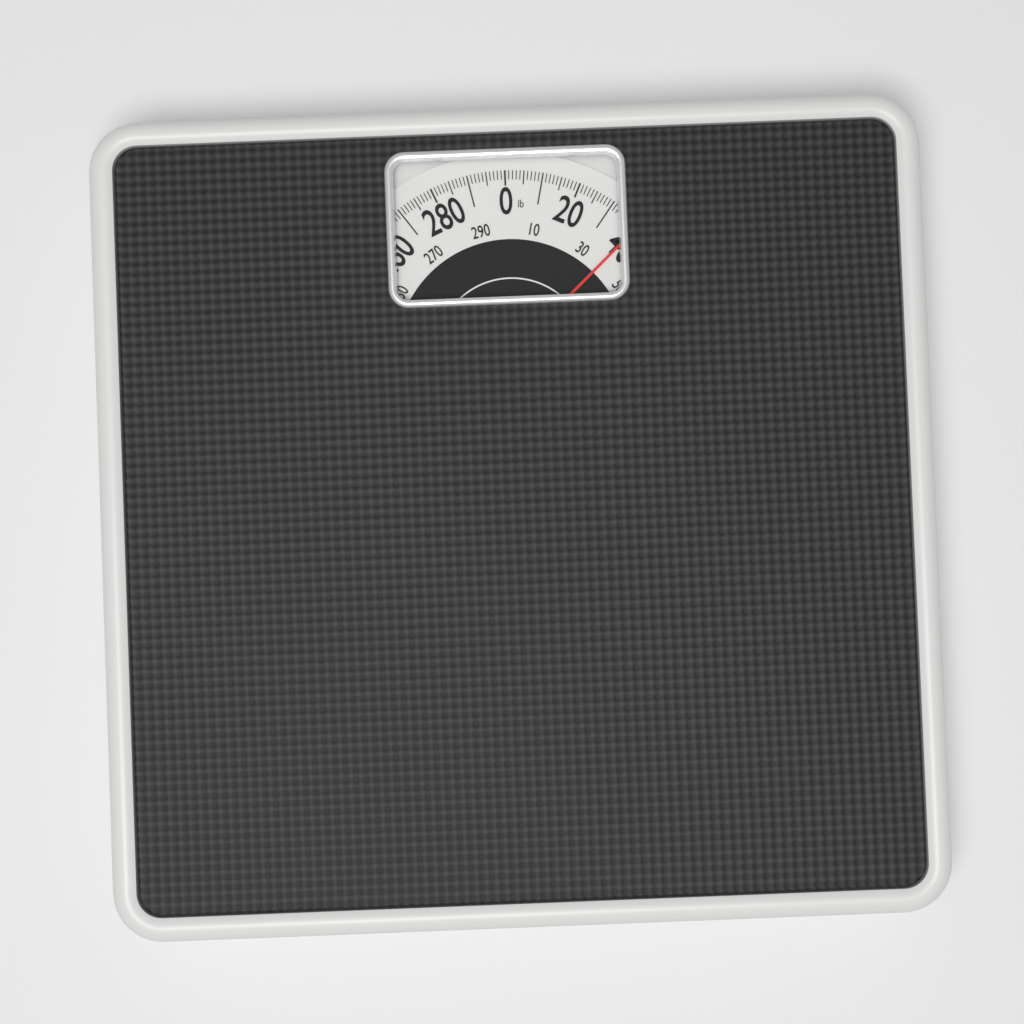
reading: 39 lb
